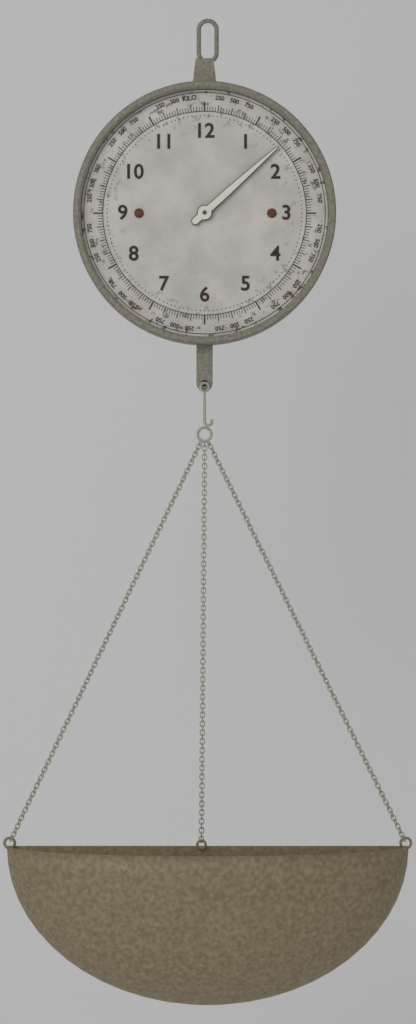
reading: 1.60 kg
